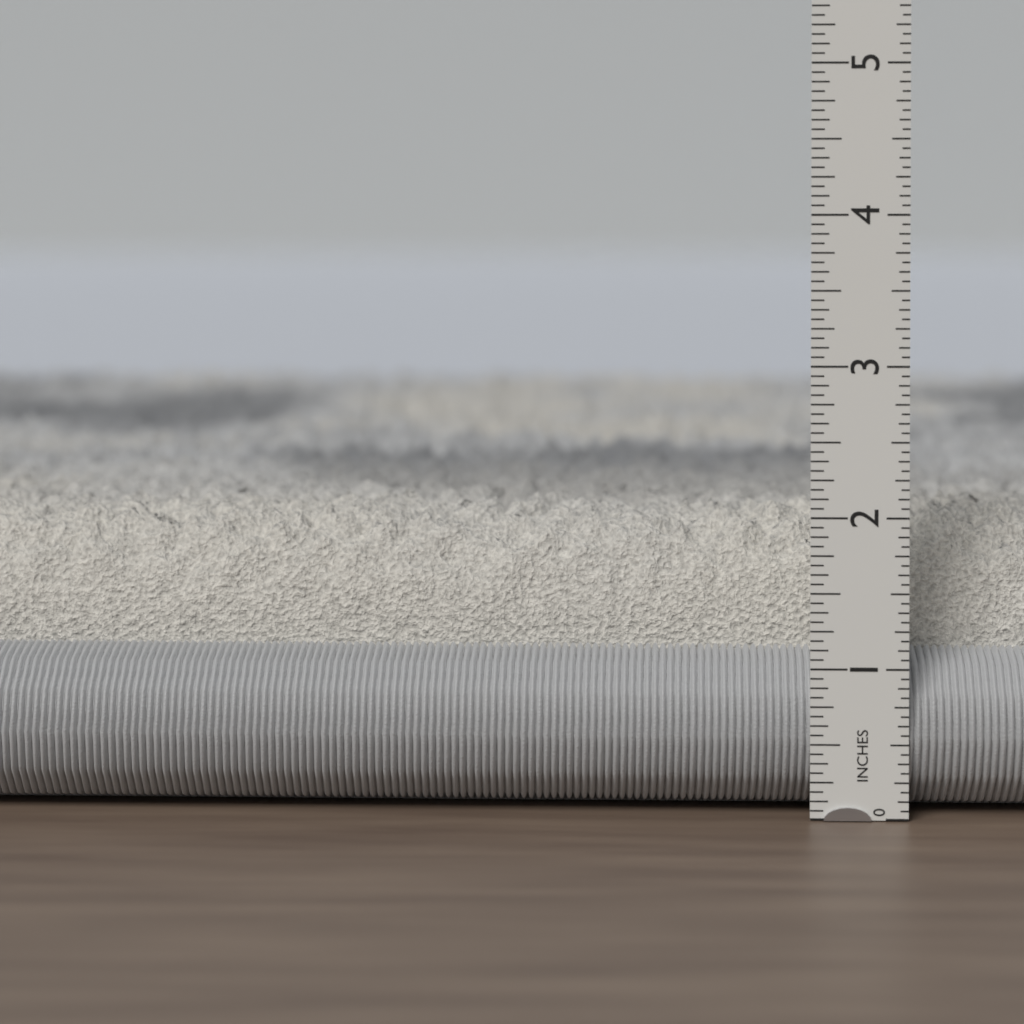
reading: 2.0000 in
